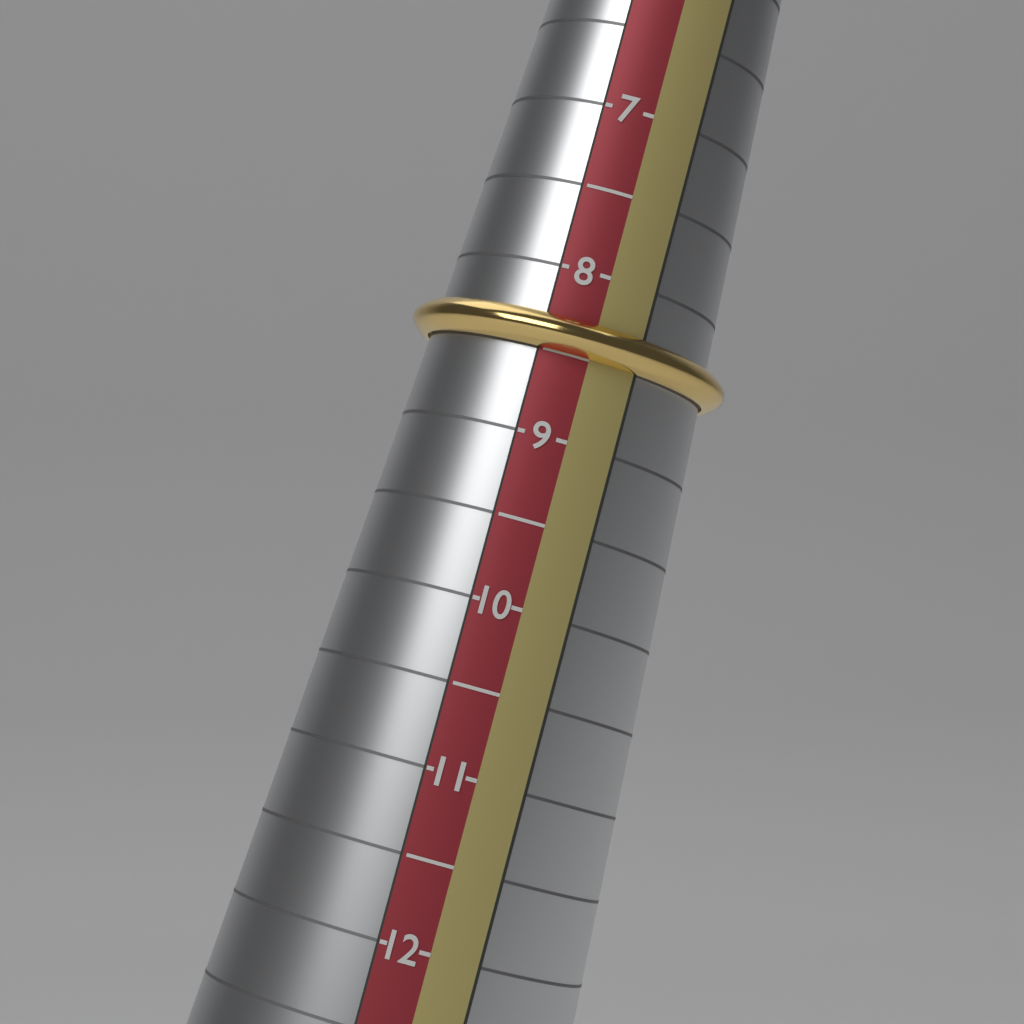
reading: 8.5 (no unit)
